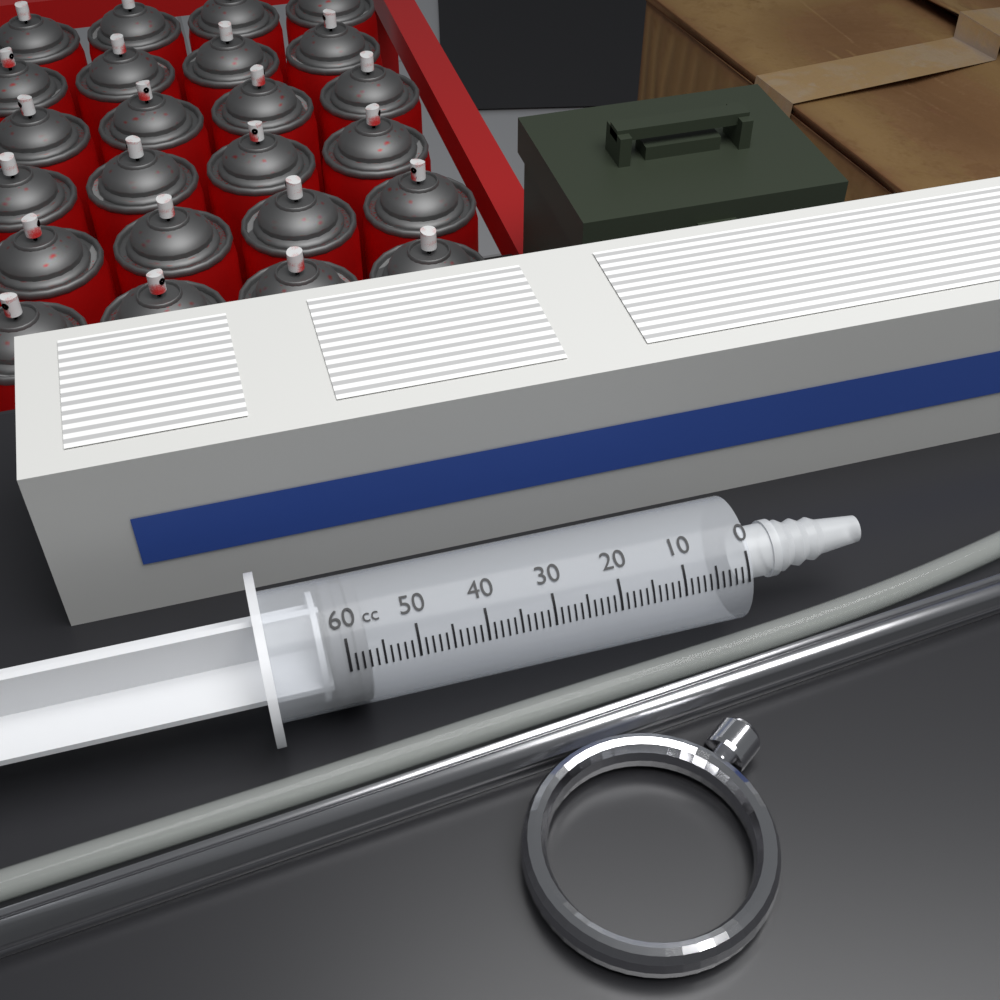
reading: 57 cc
